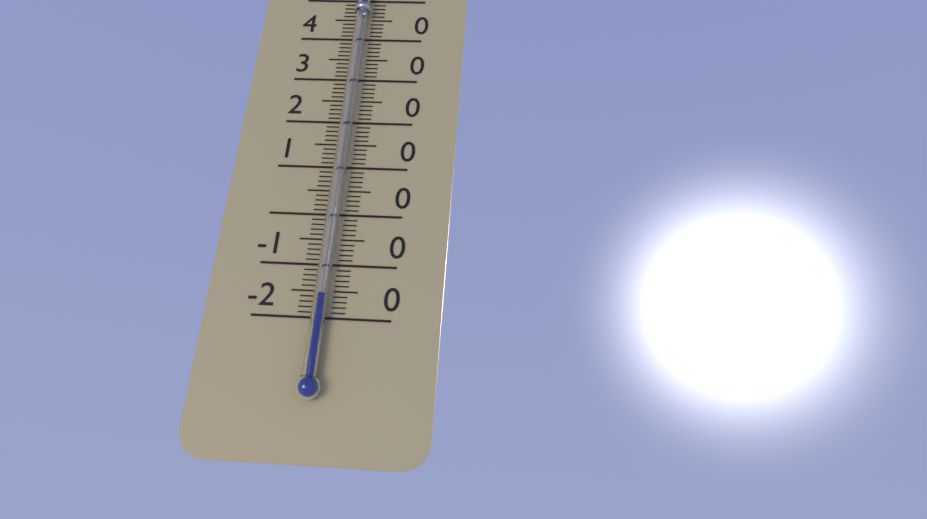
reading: -16 °C
